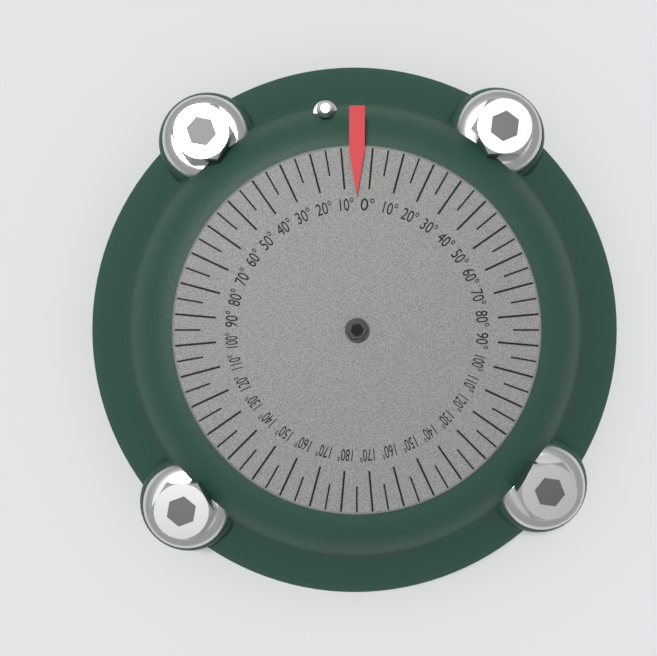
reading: 5 °
